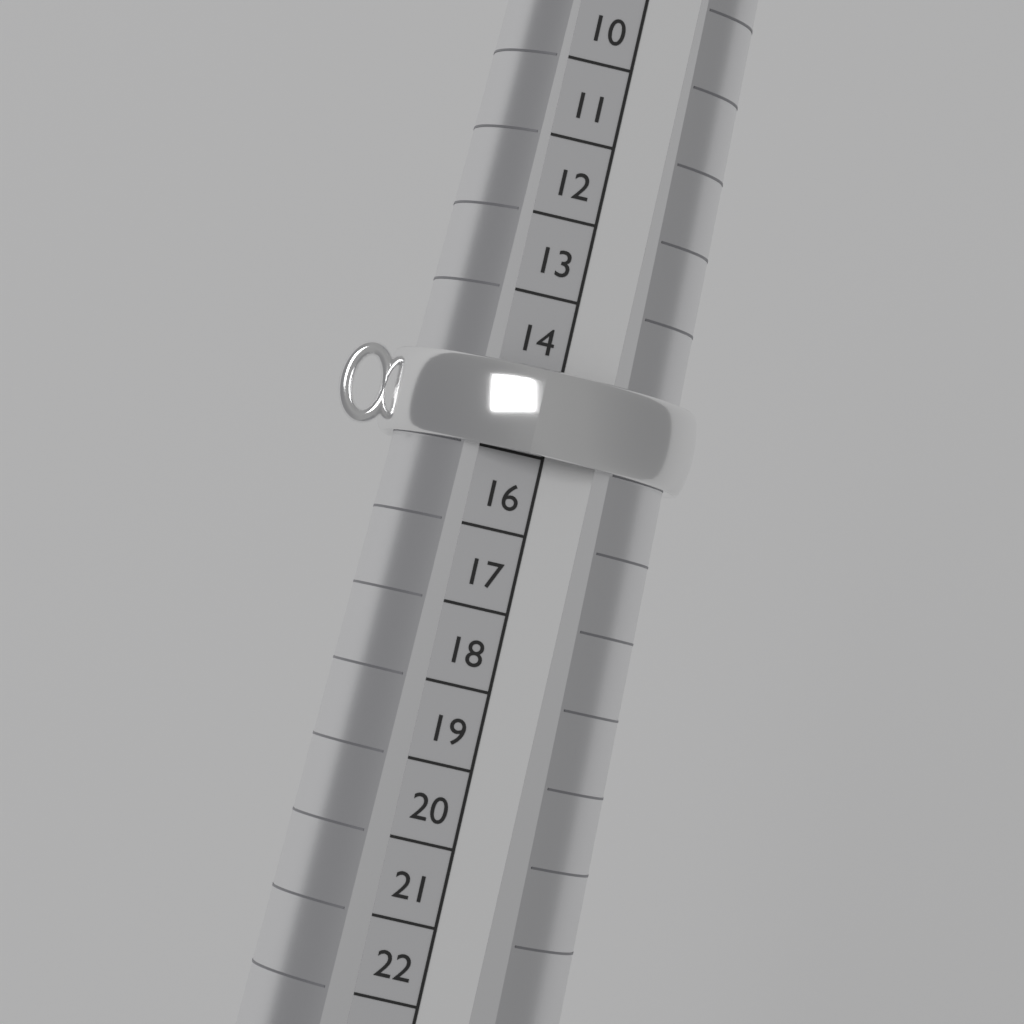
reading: 15 (no unit)
